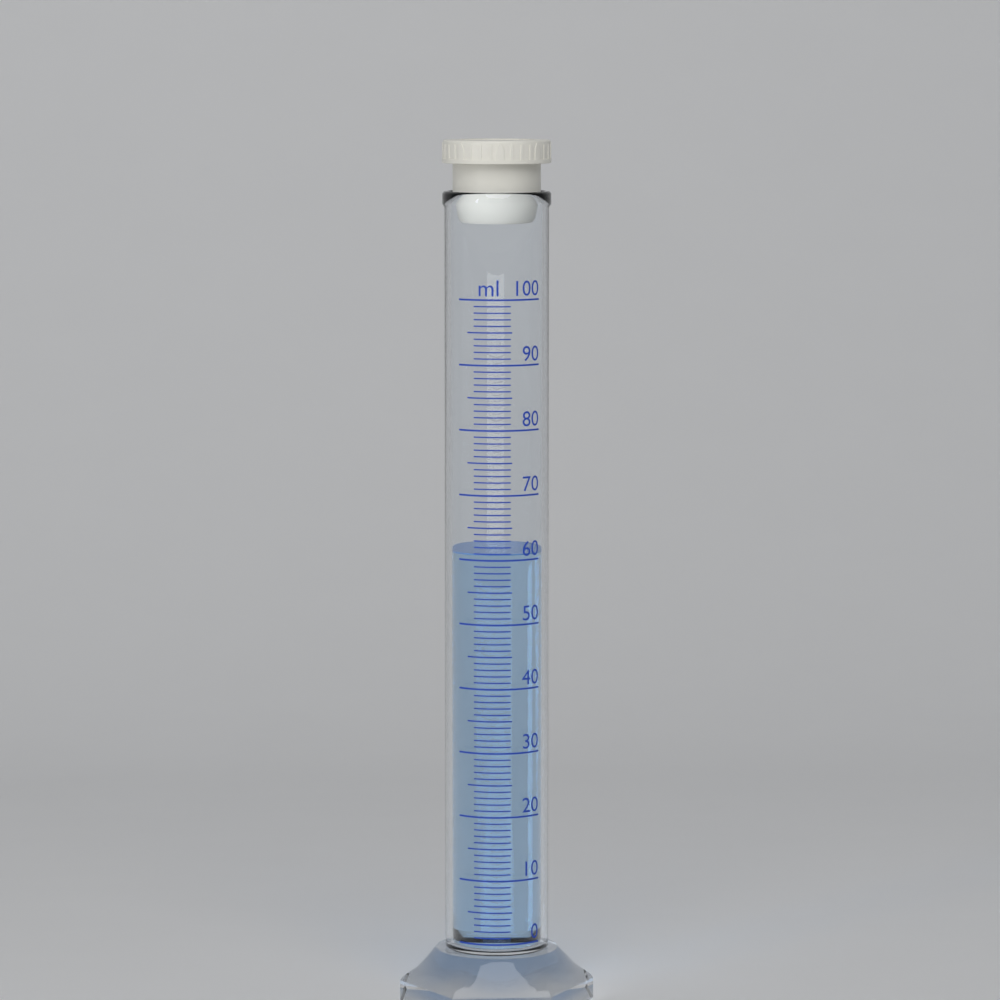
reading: 61 ml
